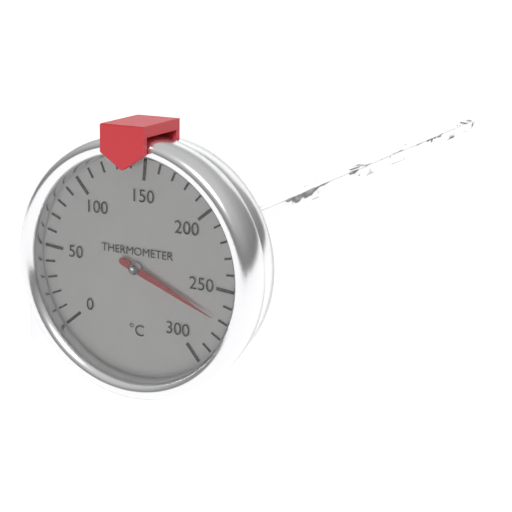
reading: 270 °C
